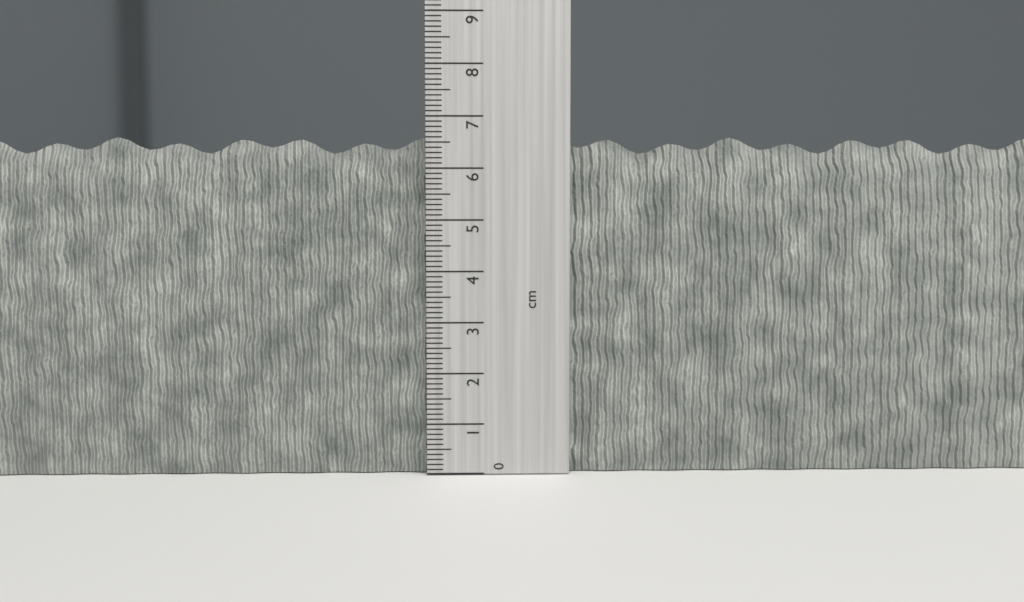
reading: 6.6 cm
